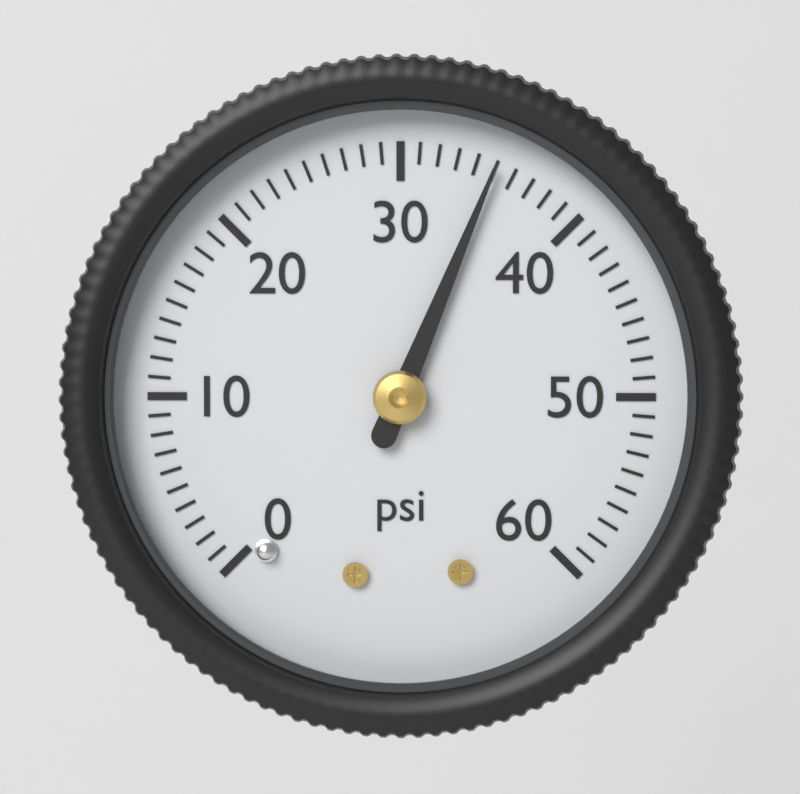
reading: 35 psi
